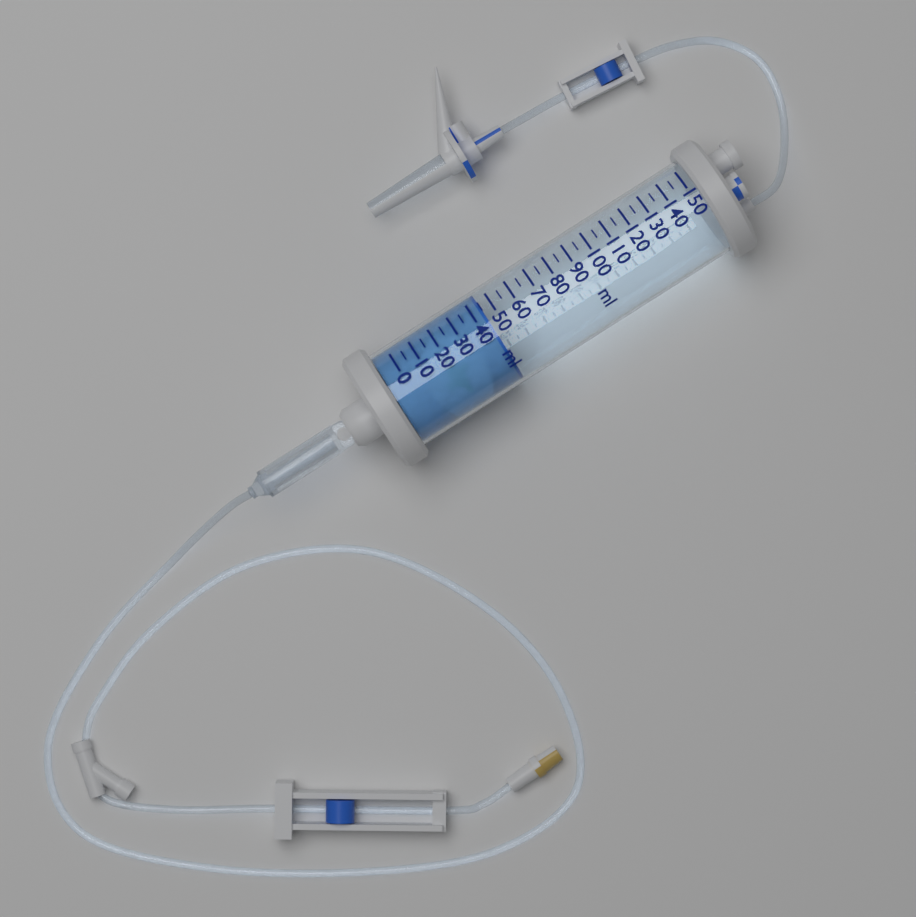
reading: 45 ml
